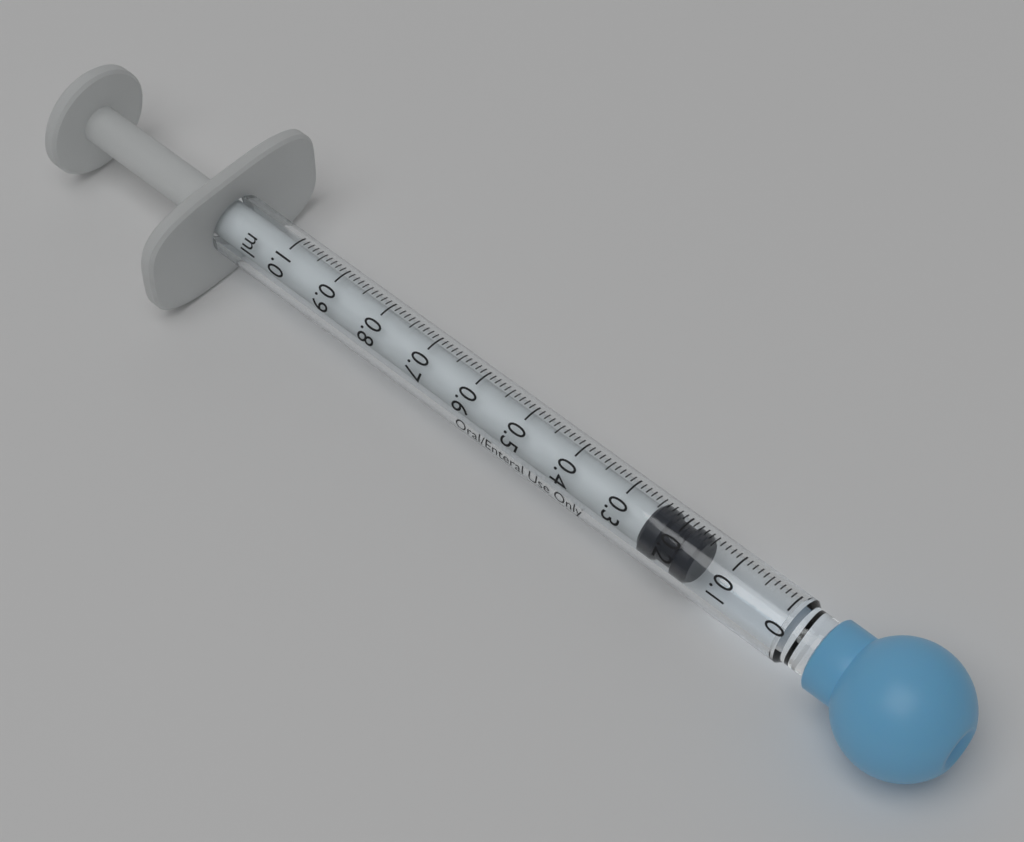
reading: 0.16 ml
